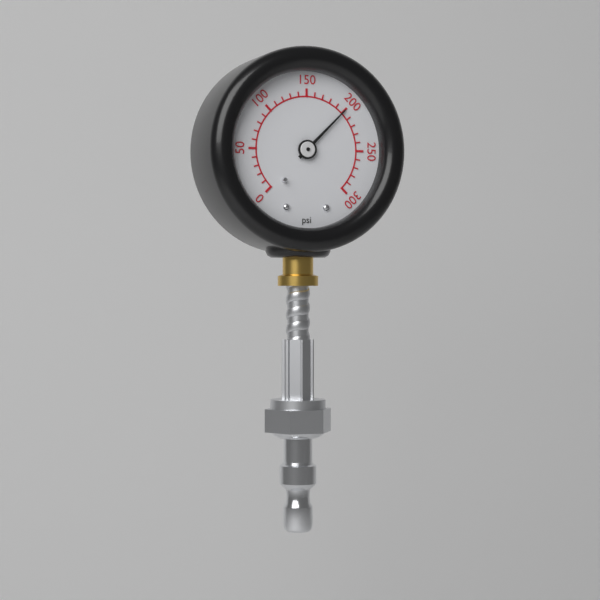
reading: 200 psi
